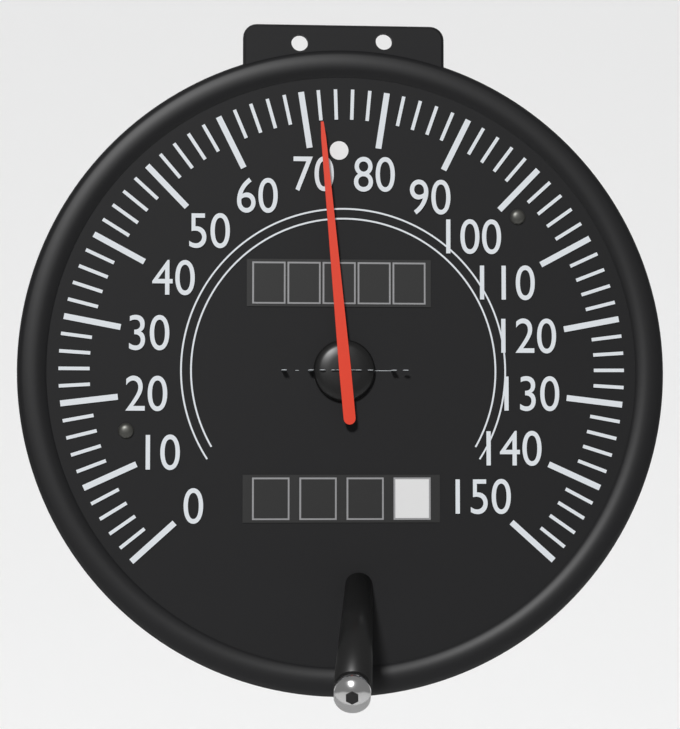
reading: 72 mph
